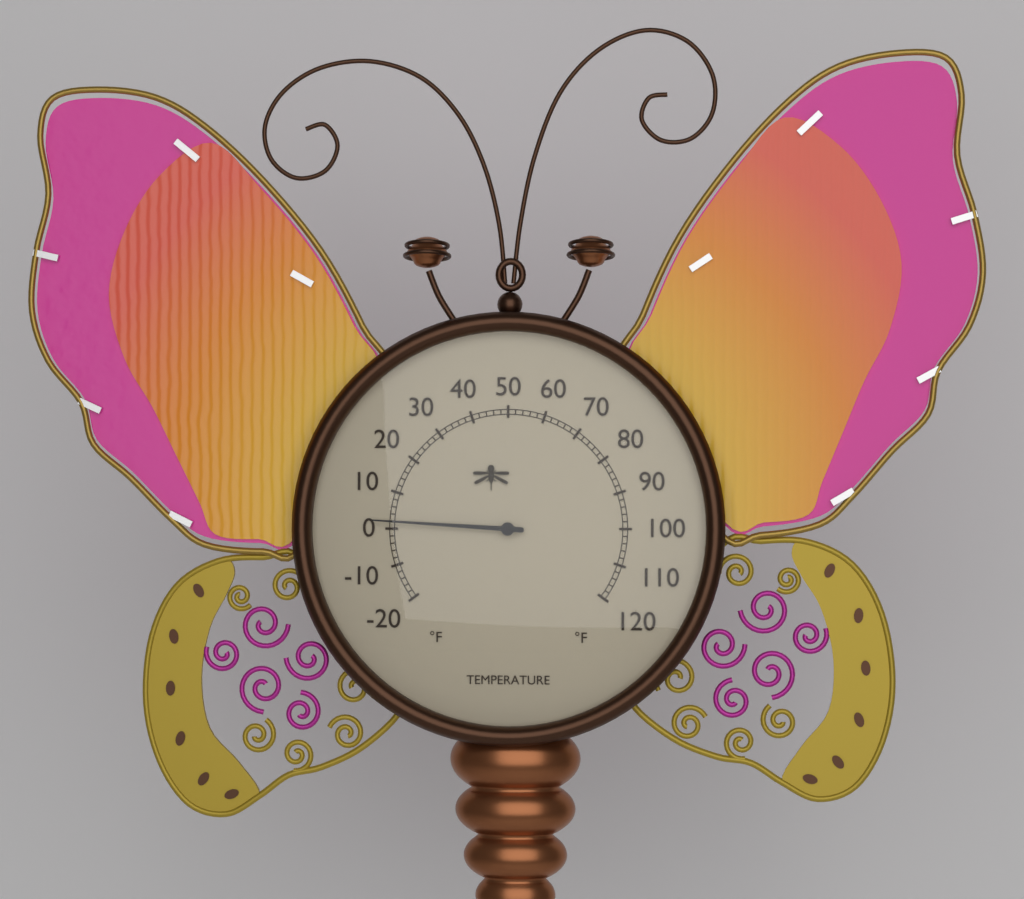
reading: 2 °F
